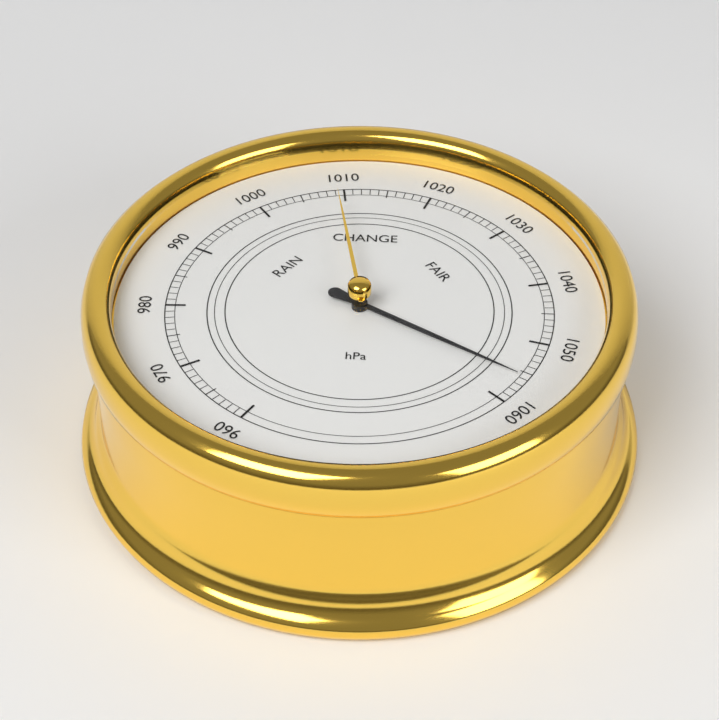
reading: 1056 hPa
